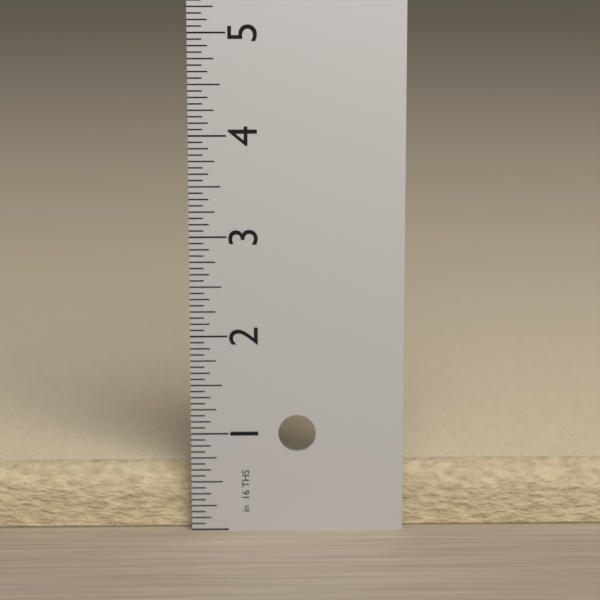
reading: 0.6250 in
